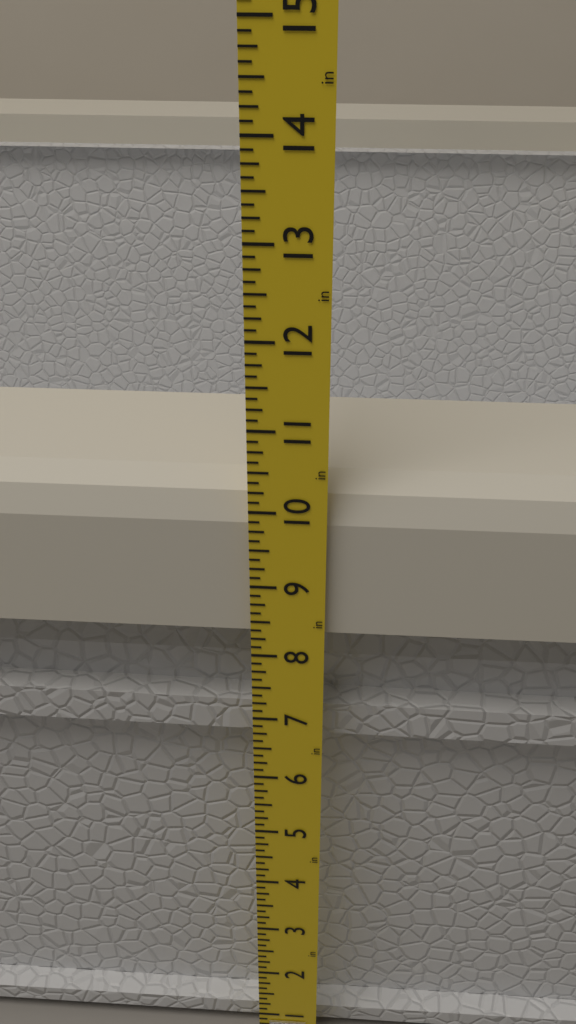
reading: 10.250 in
